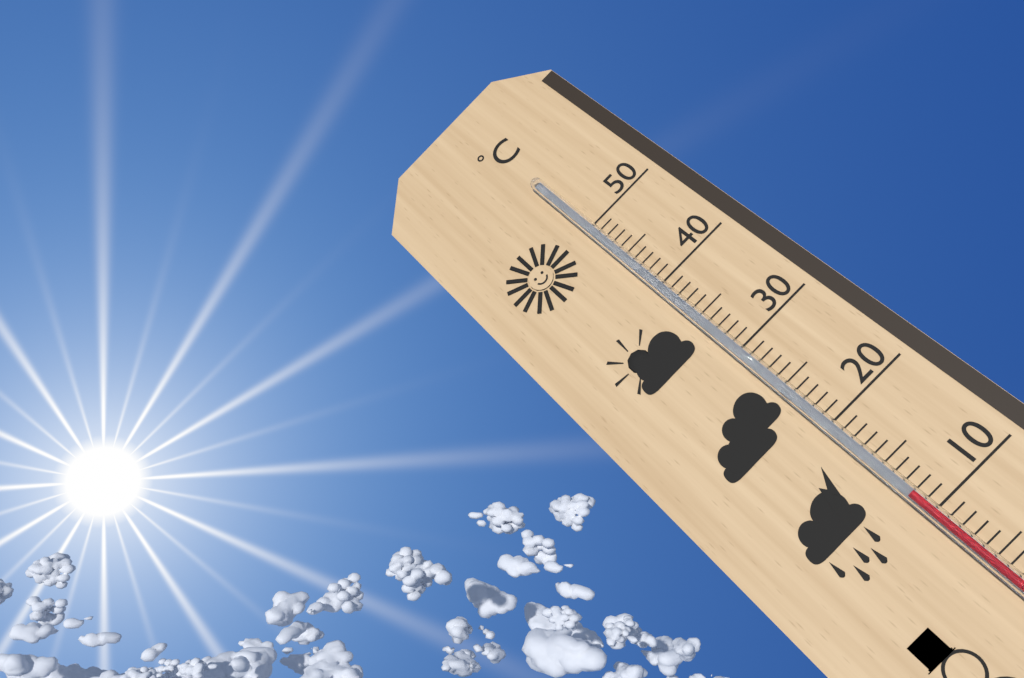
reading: 12 °C
